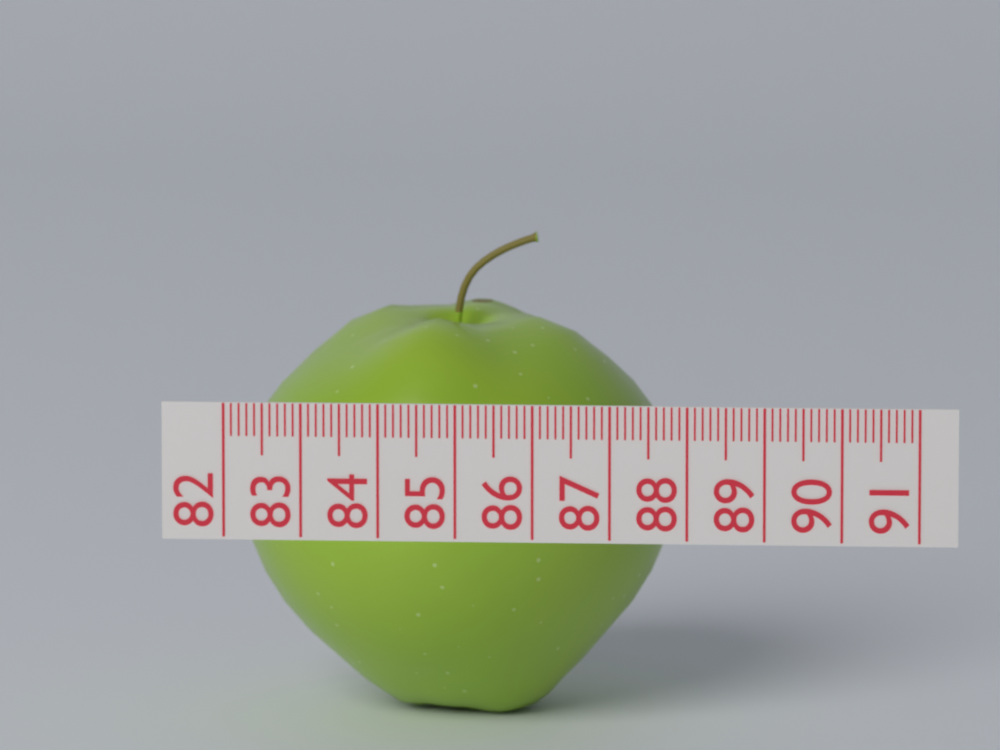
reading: 87.7 (no unit)
